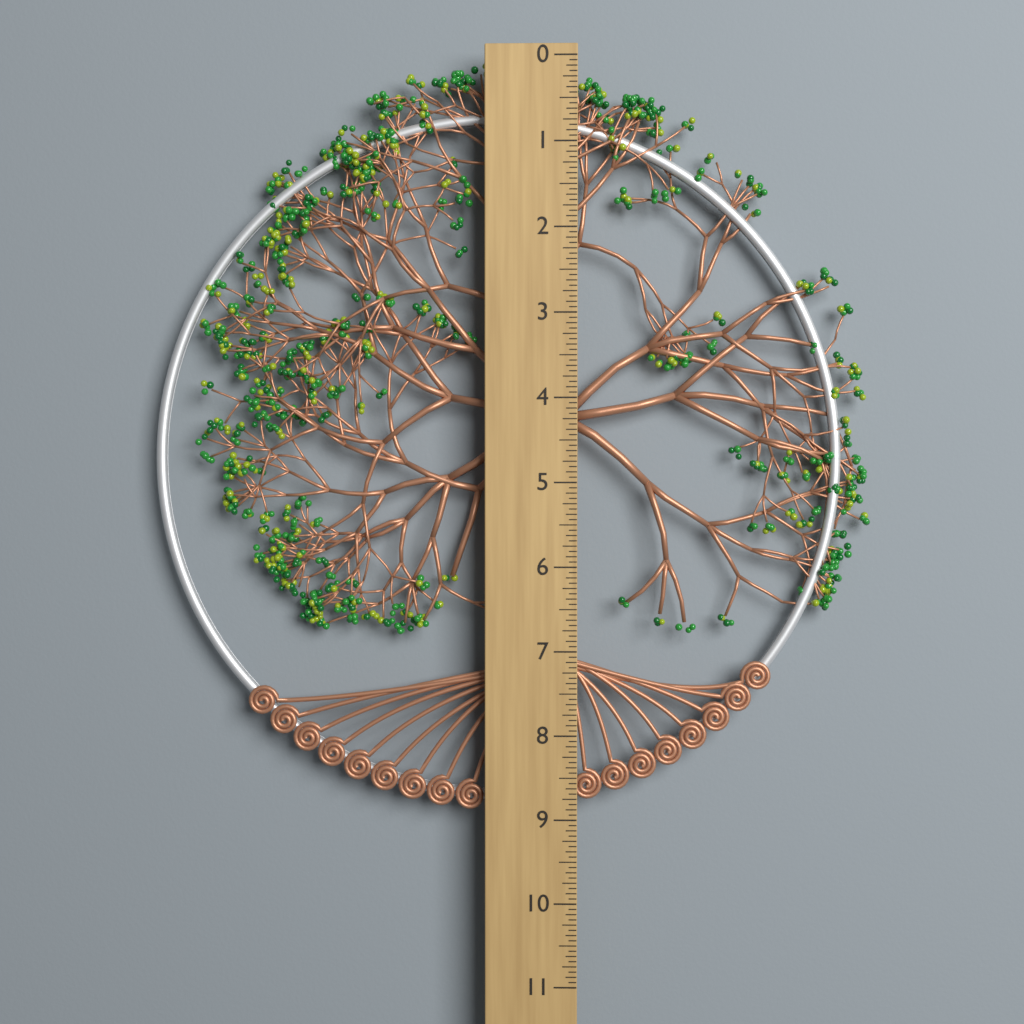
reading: 8.9375 (no unit)
